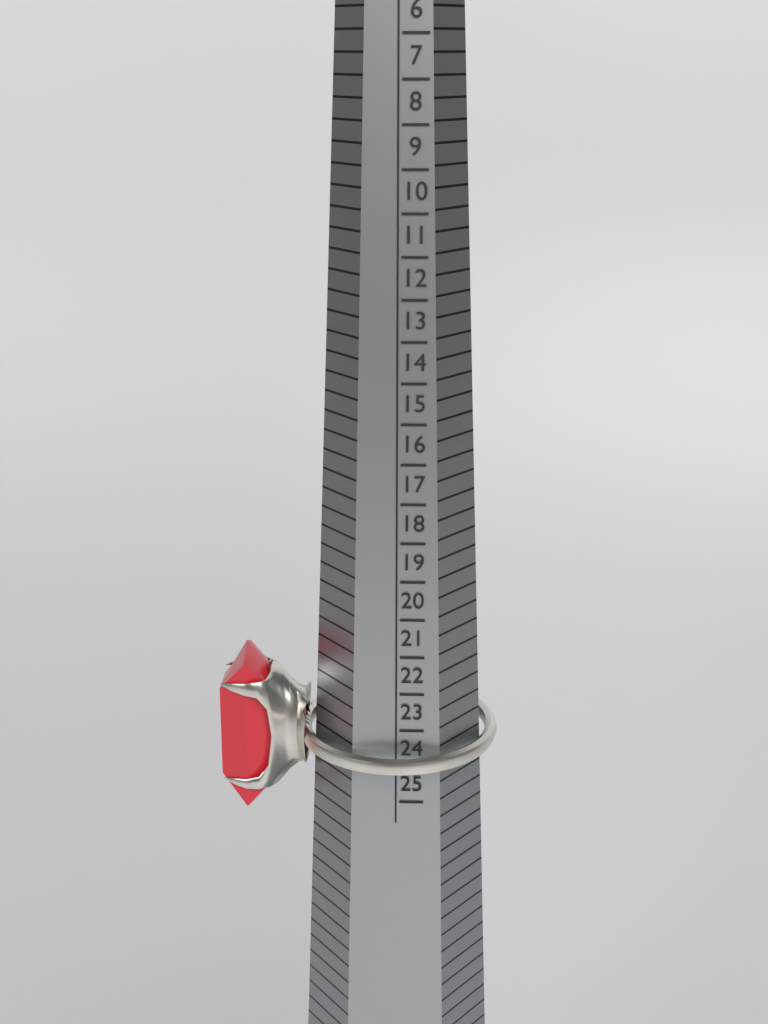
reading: 24 HK
